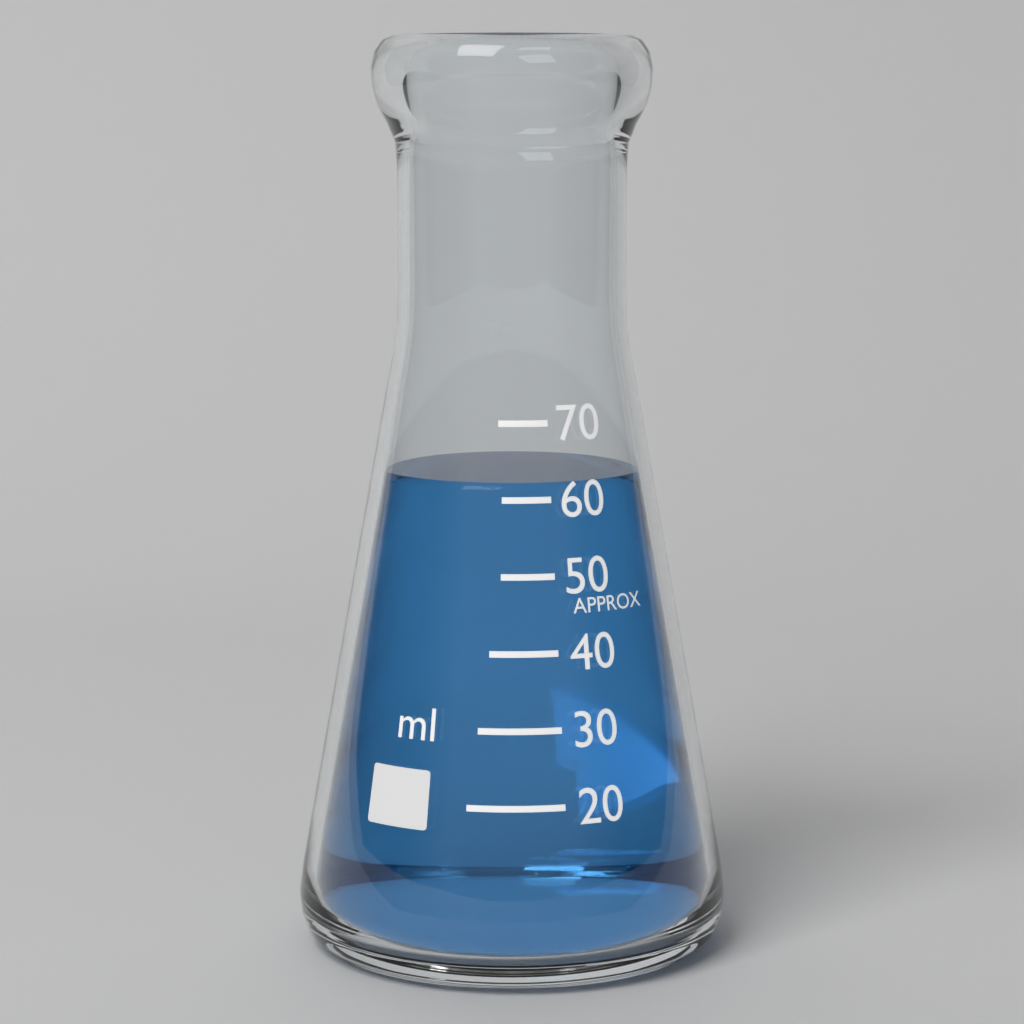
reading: 62 ml
